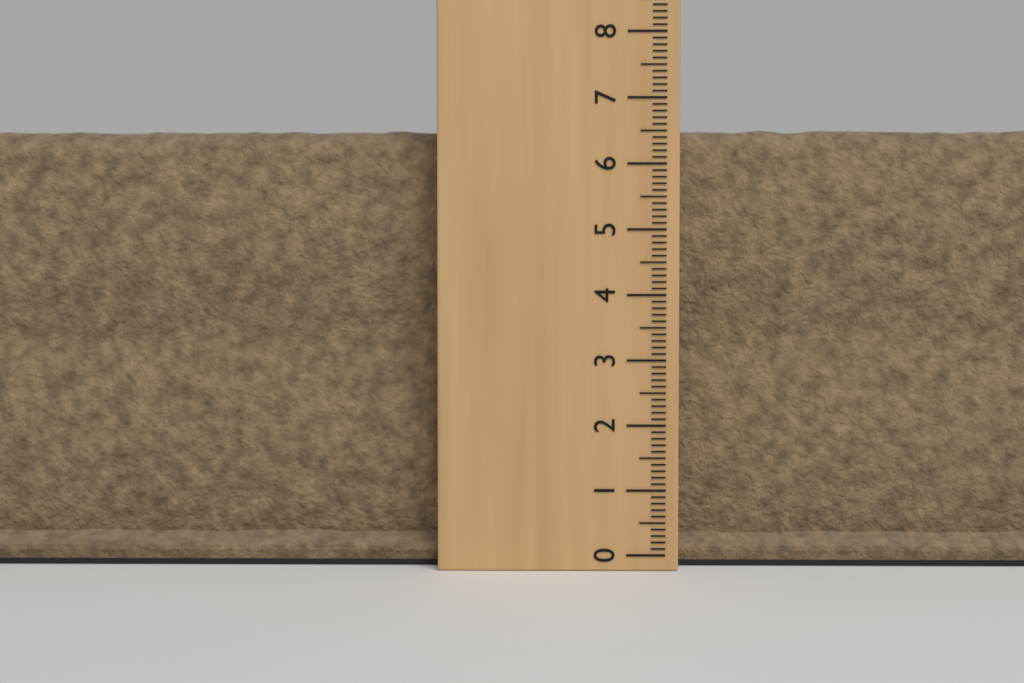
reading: 6.6 (no unit)
